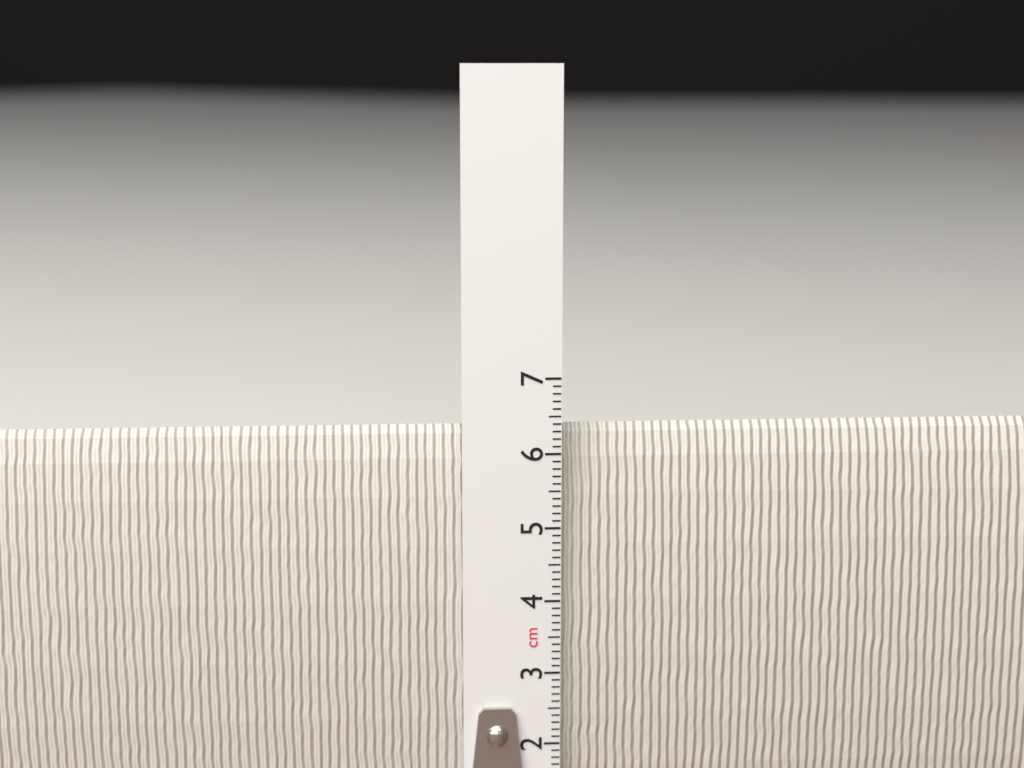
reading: 6.3 cm
